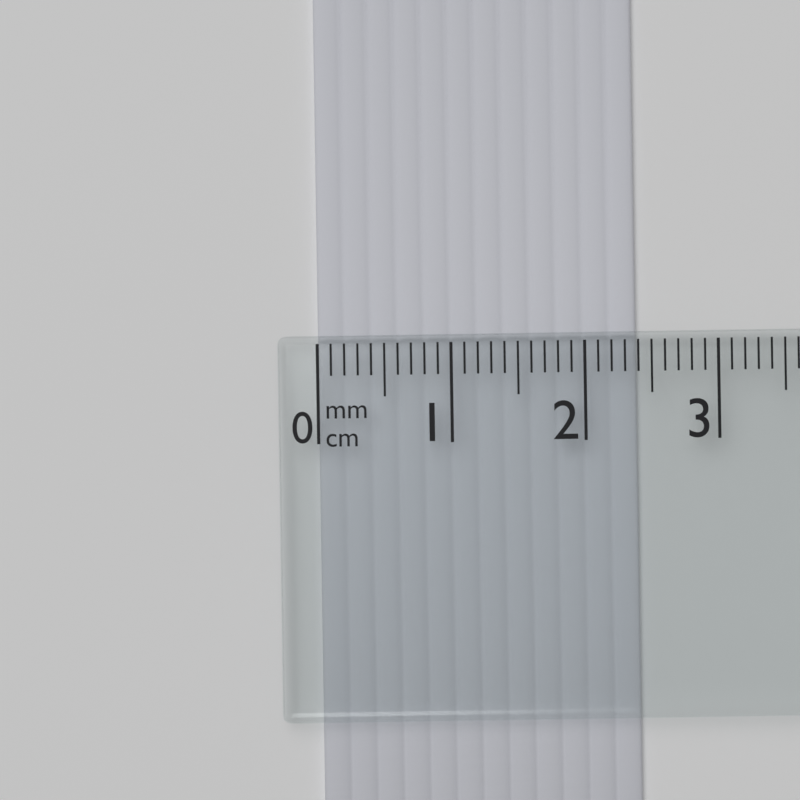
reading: 2.4 cm
